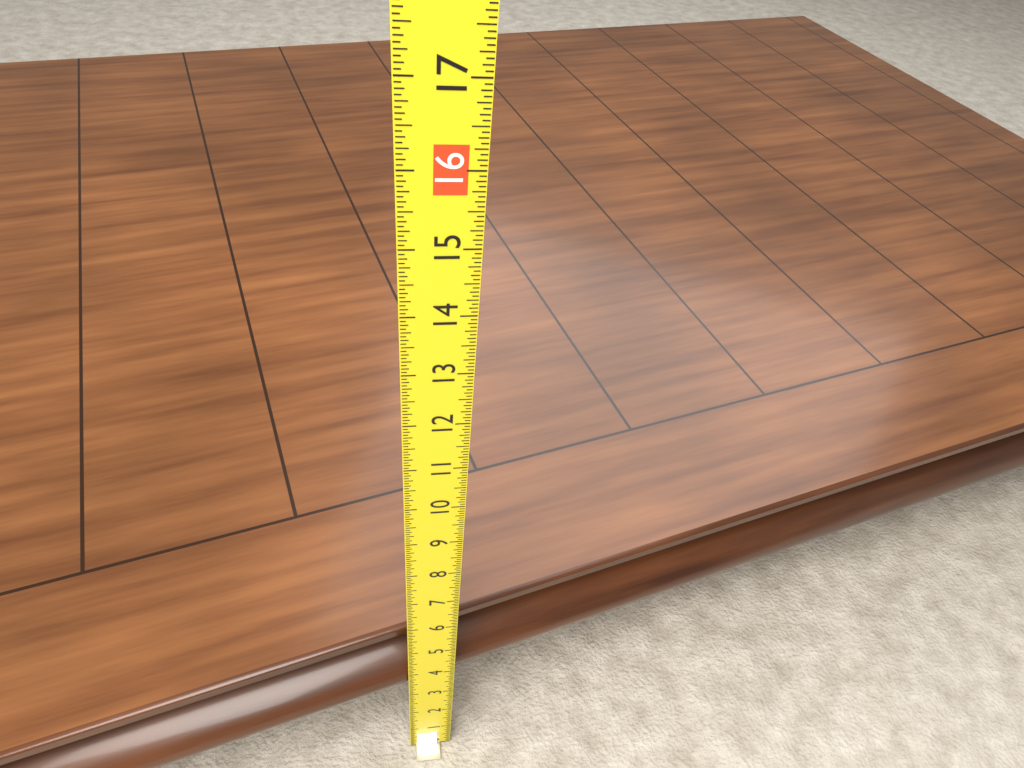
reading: 5.1875 (no unit)
